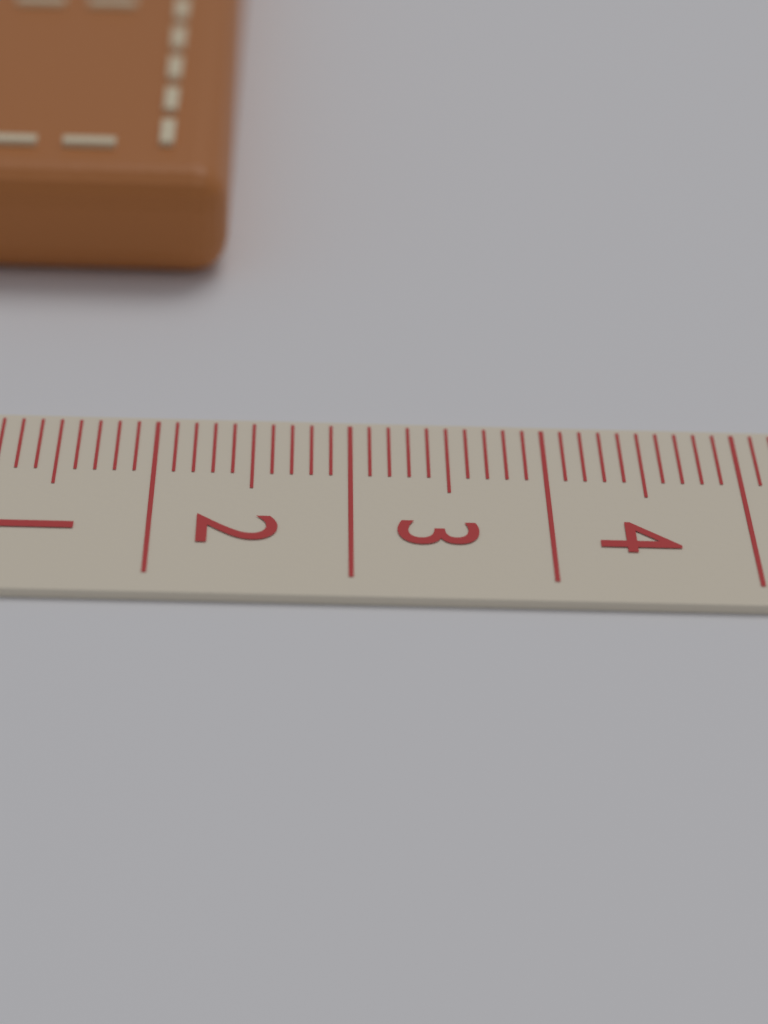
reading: 2.3 cm
